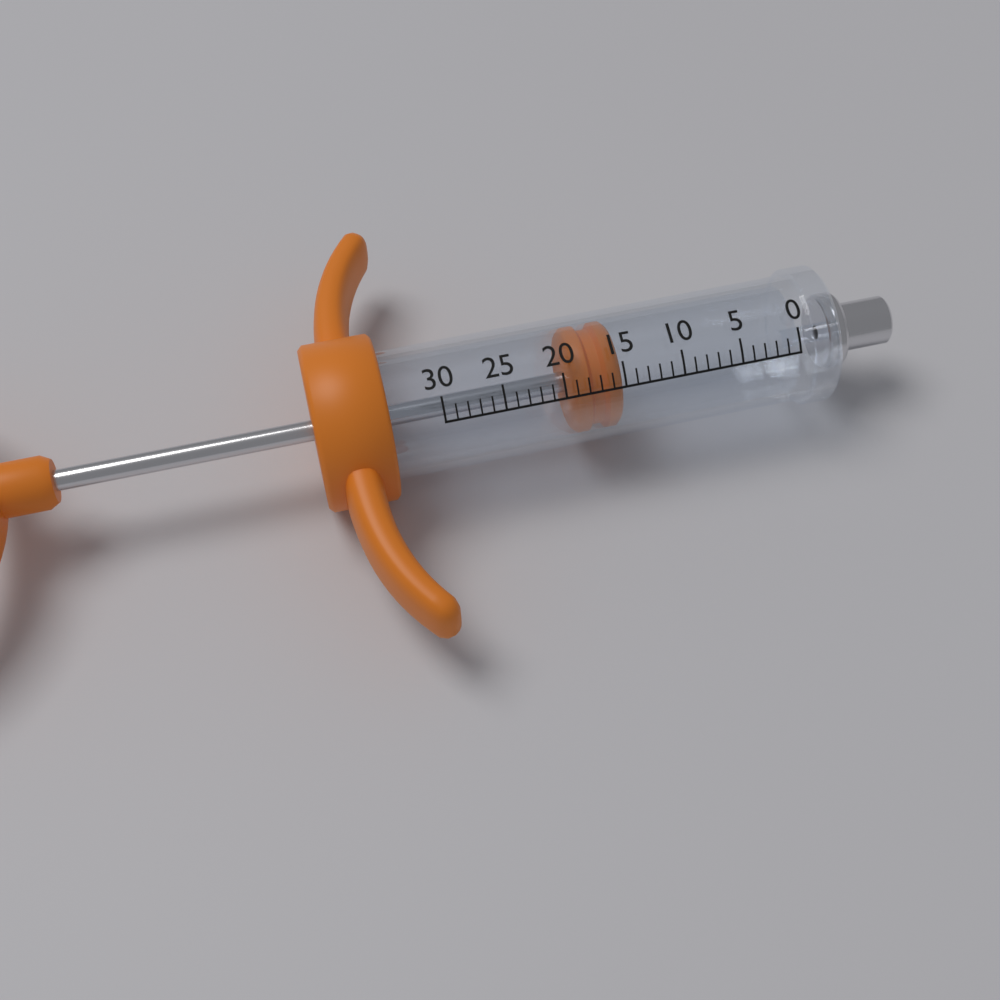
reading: 15 (no unit)
